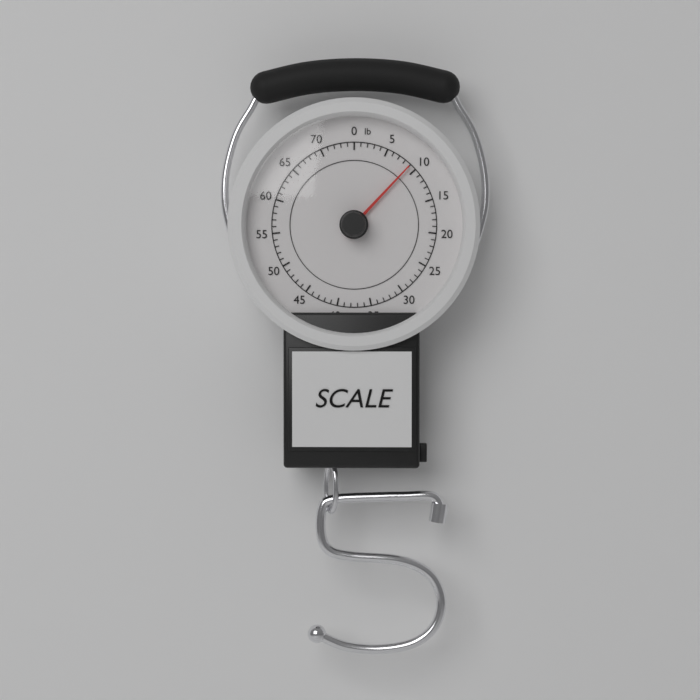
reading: 9 lb
